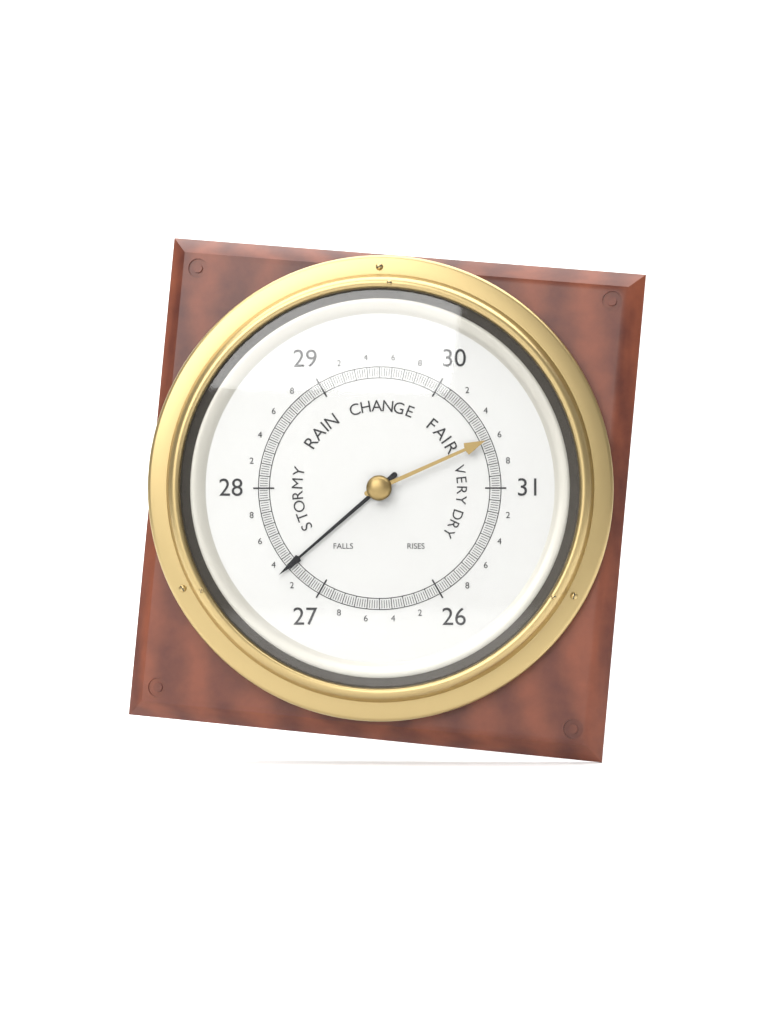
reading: 27.32 (no unit)
